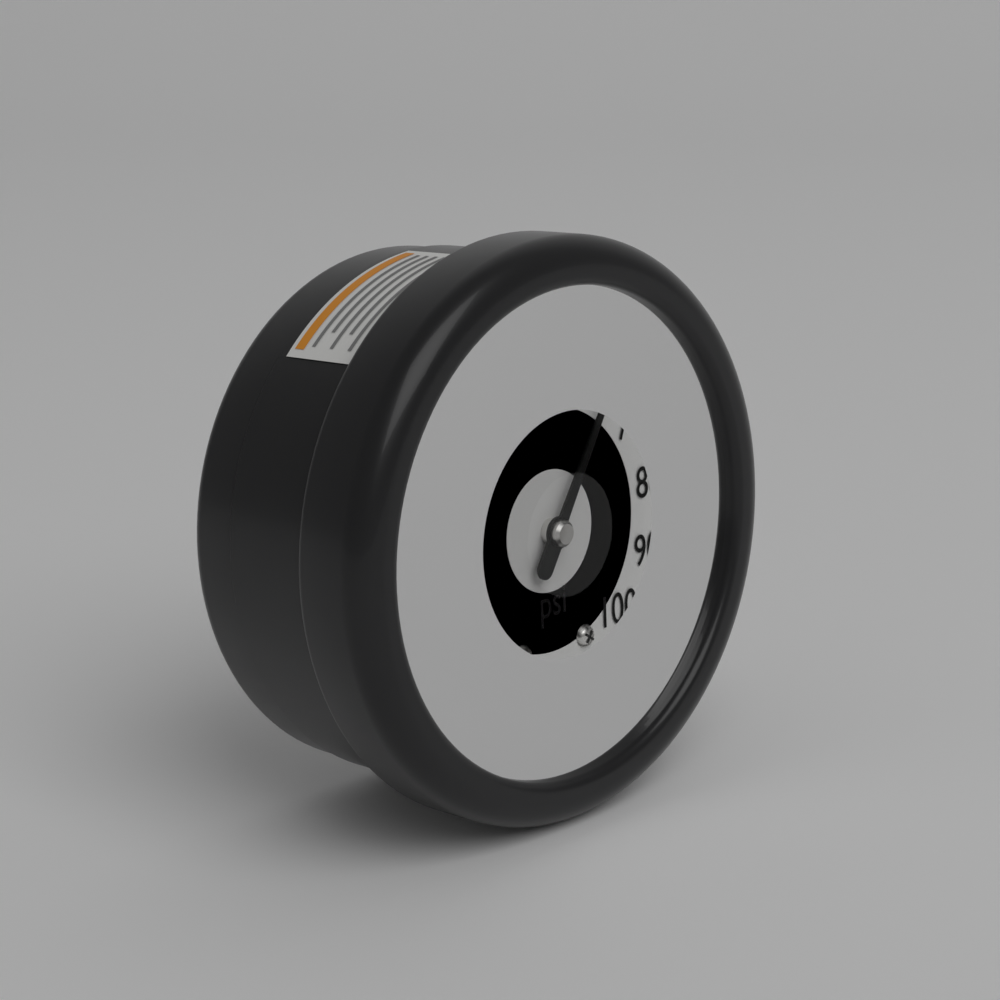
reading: 62 psi
